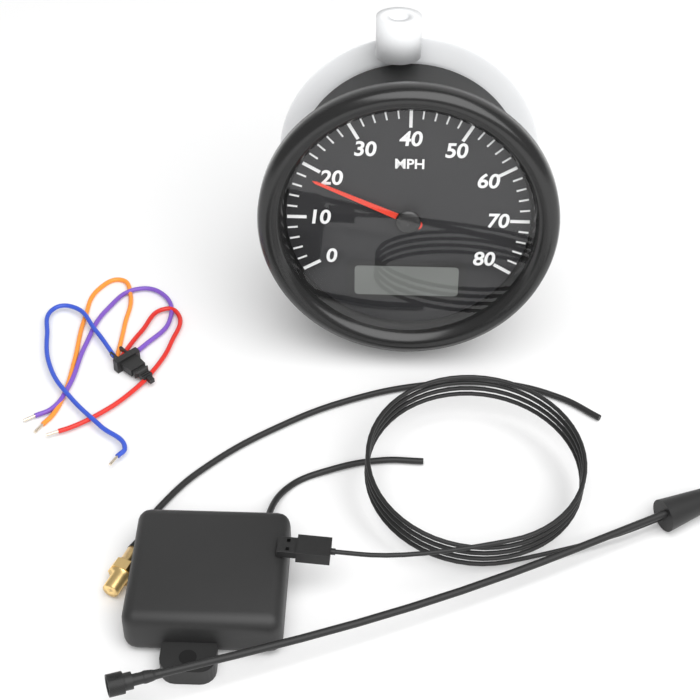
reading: 18 MPH
